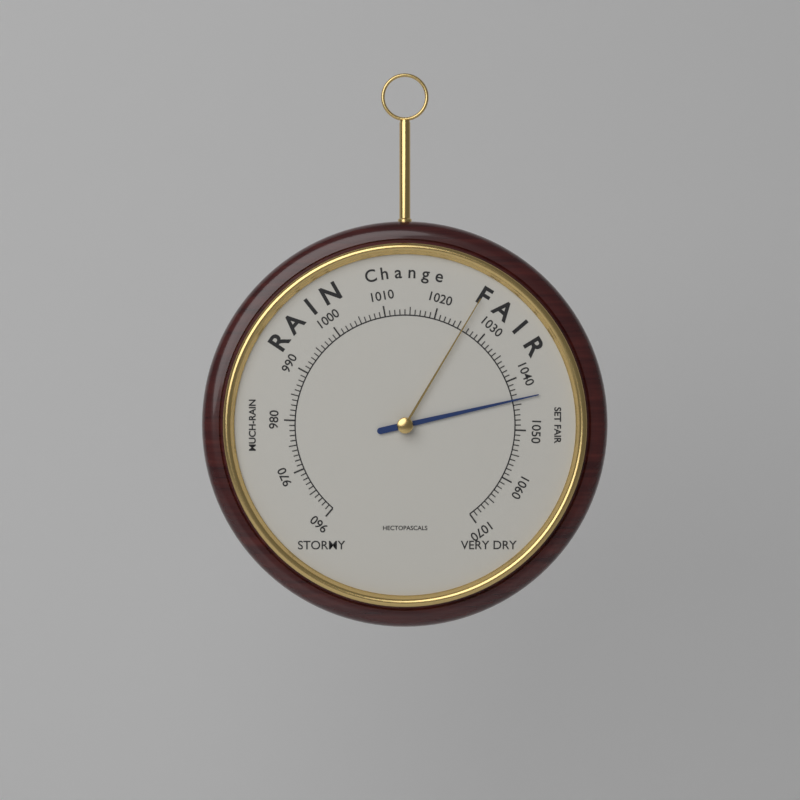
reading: 1044 hPa
